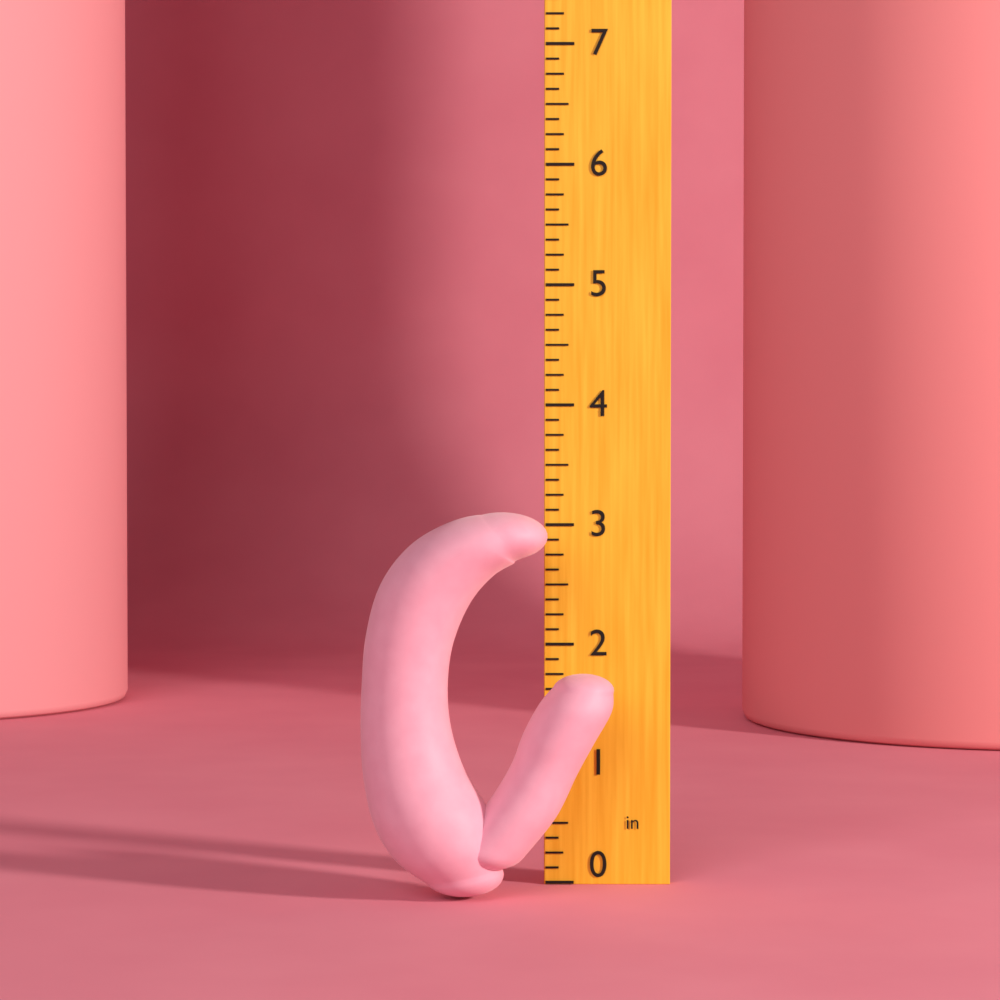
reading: 3.125 in
